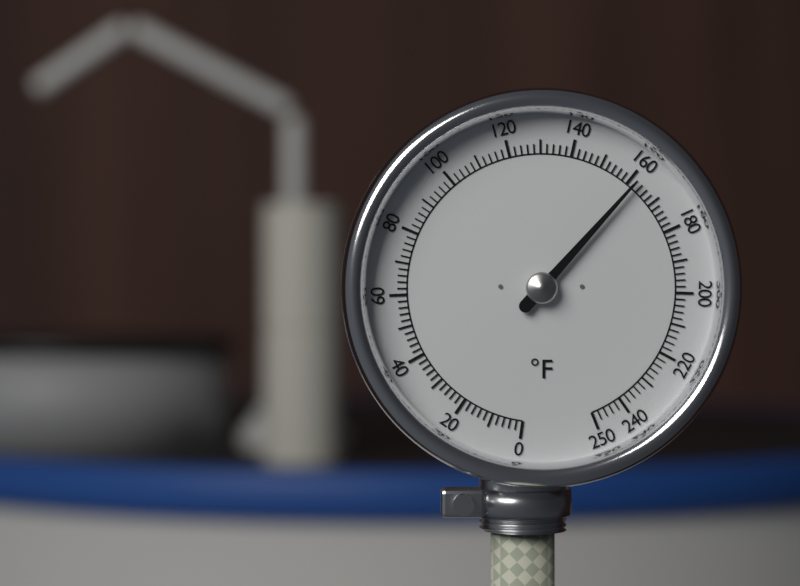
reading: 162 °F
